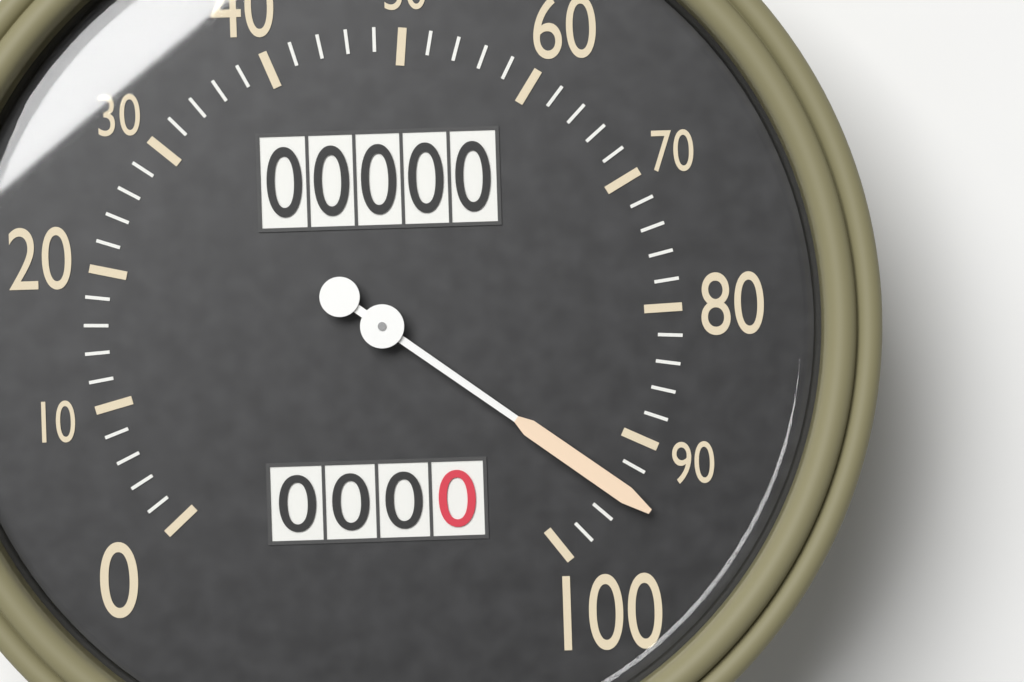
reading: 94 (no unit)
